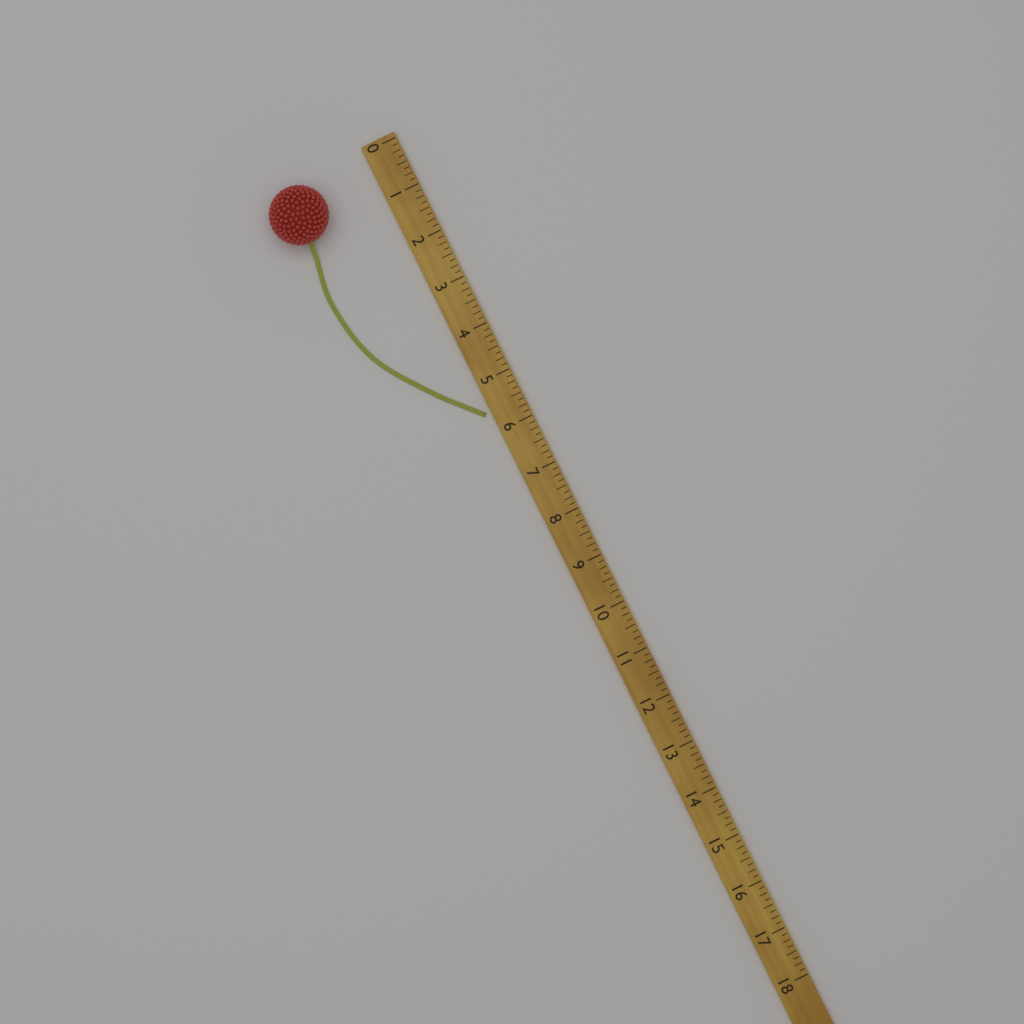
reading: 5.625 (no unit)
